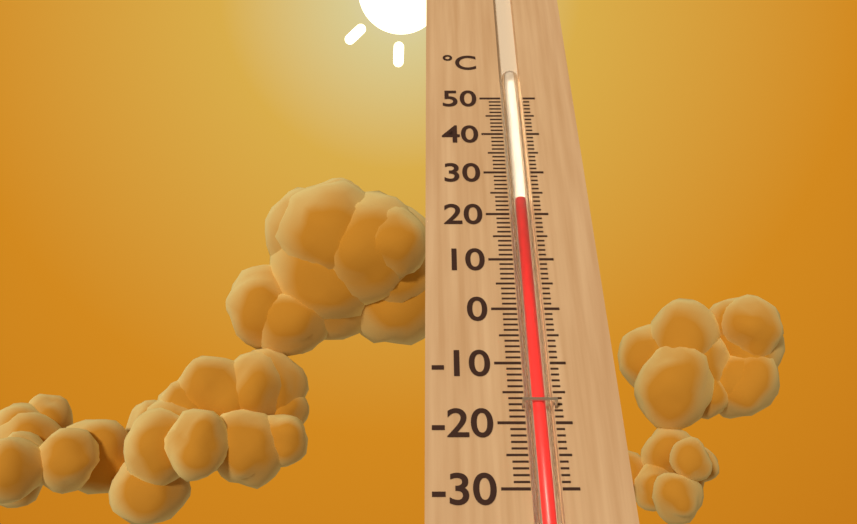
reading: 23 °C
